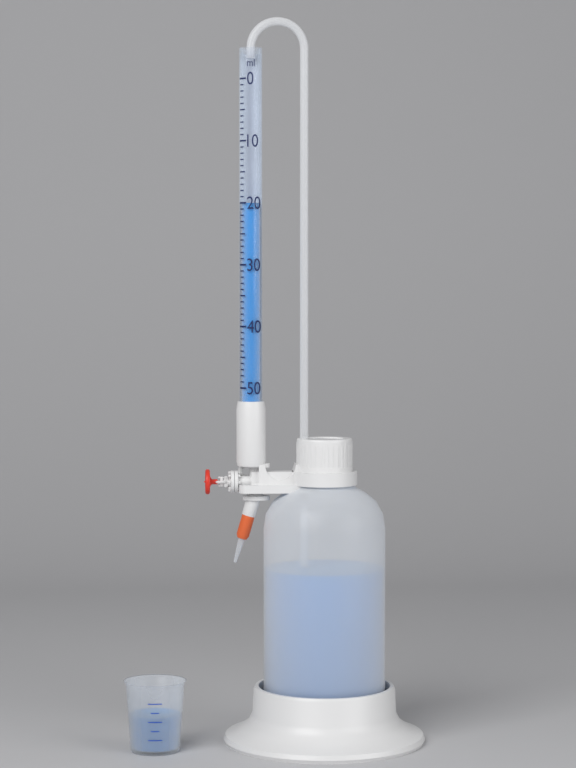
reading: 20 ml
